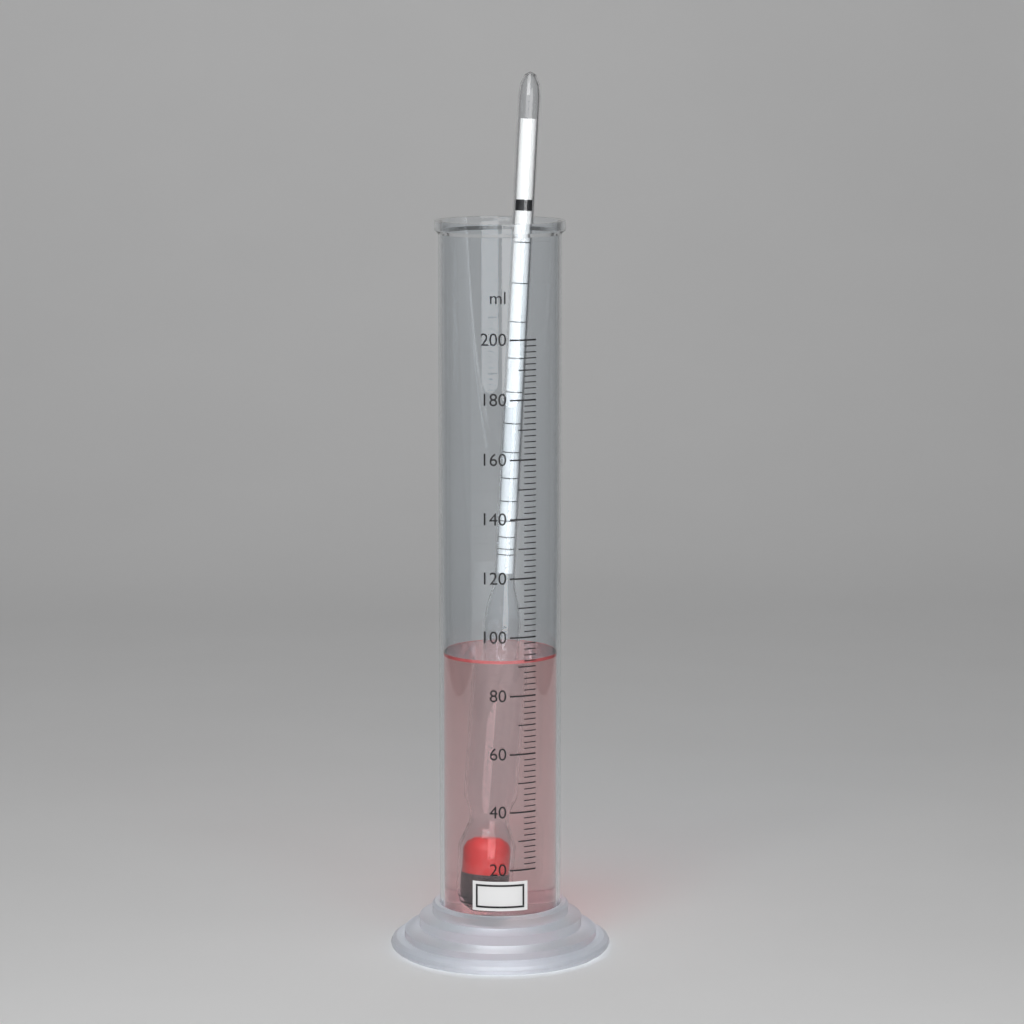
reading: 92 ml
